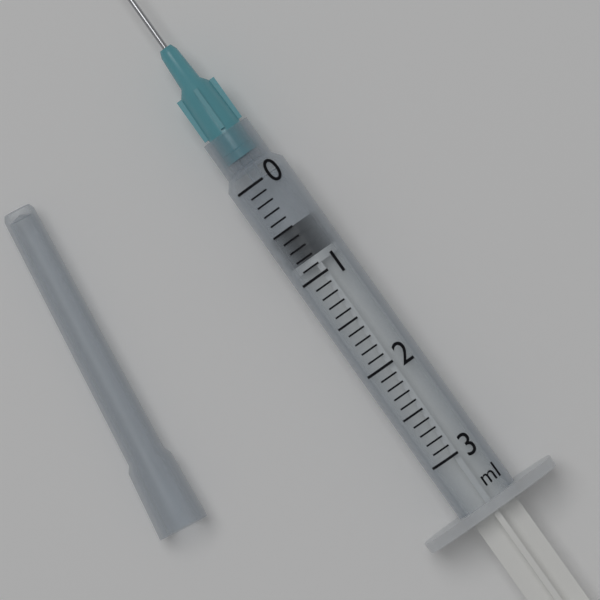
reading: 0.5 ml
